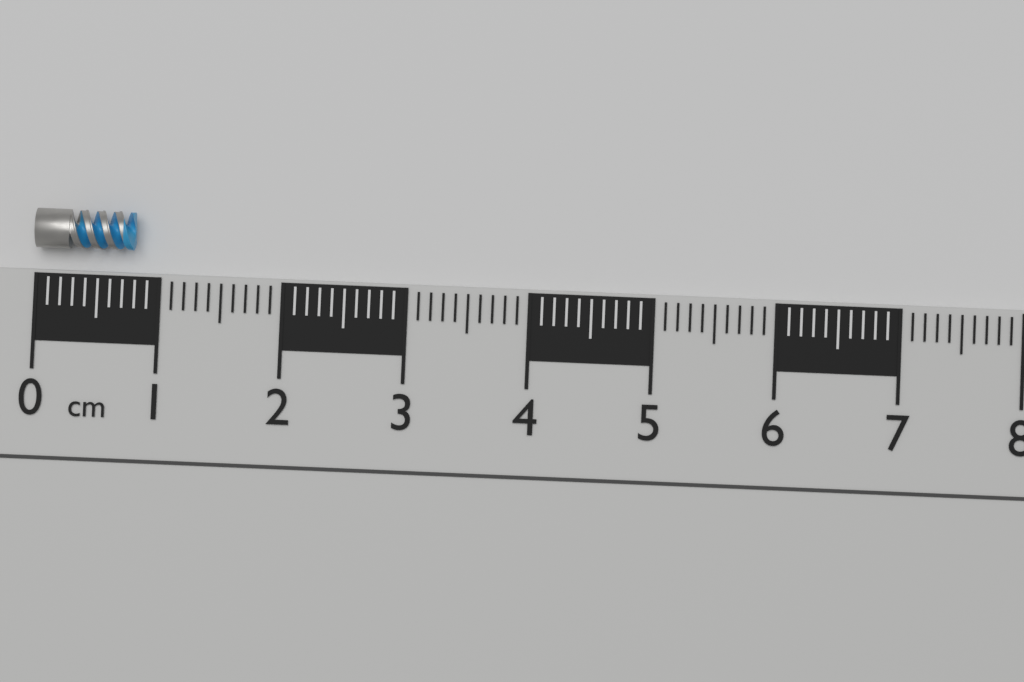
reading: 0.8 cm
